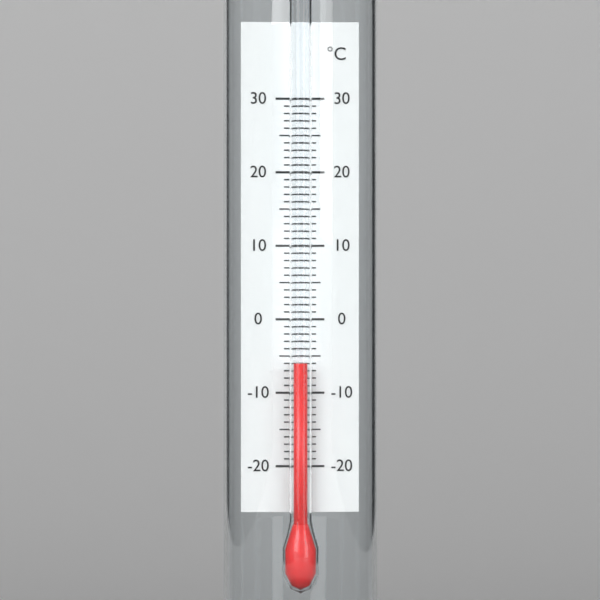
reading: -6 °C
